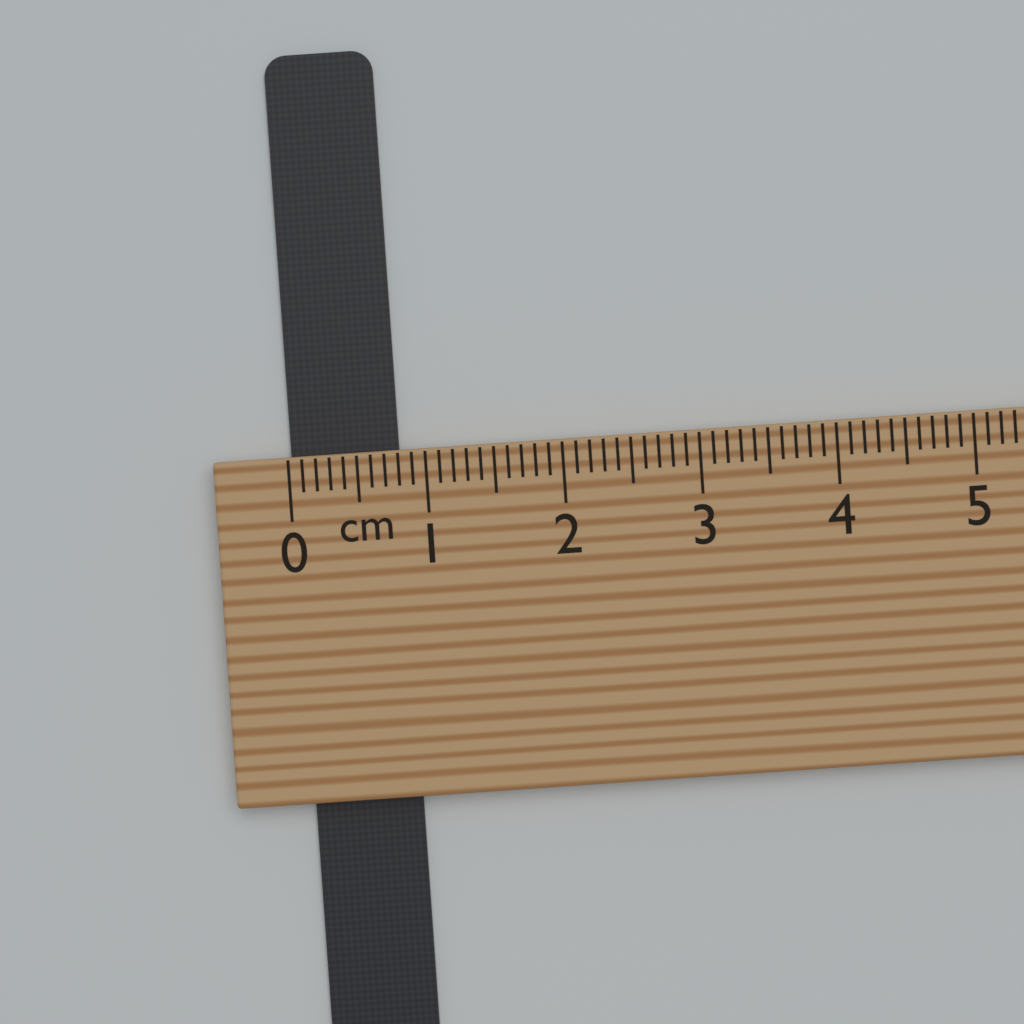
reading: 0.8 cm
